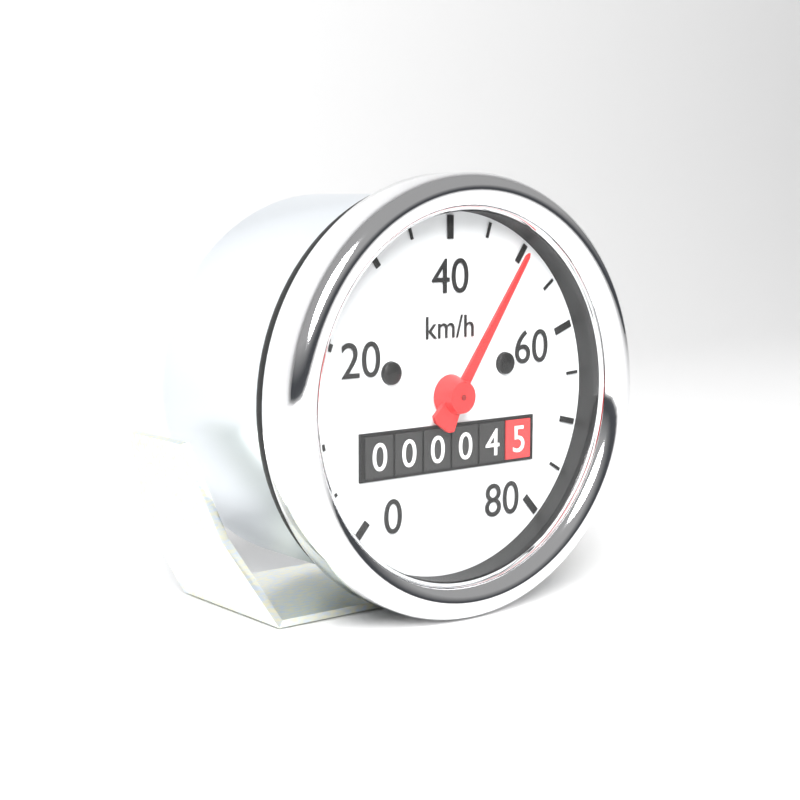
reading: 50 km/h
